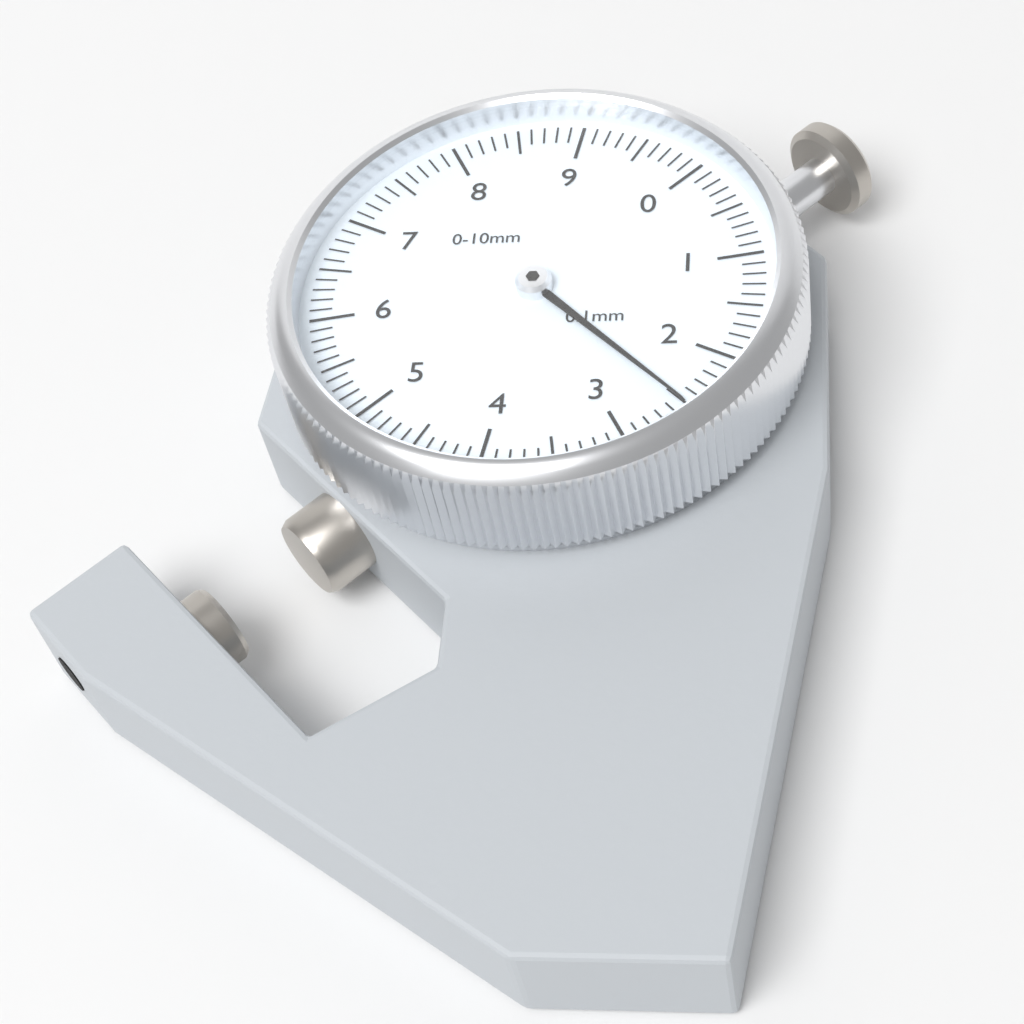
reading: 2.5 mm
